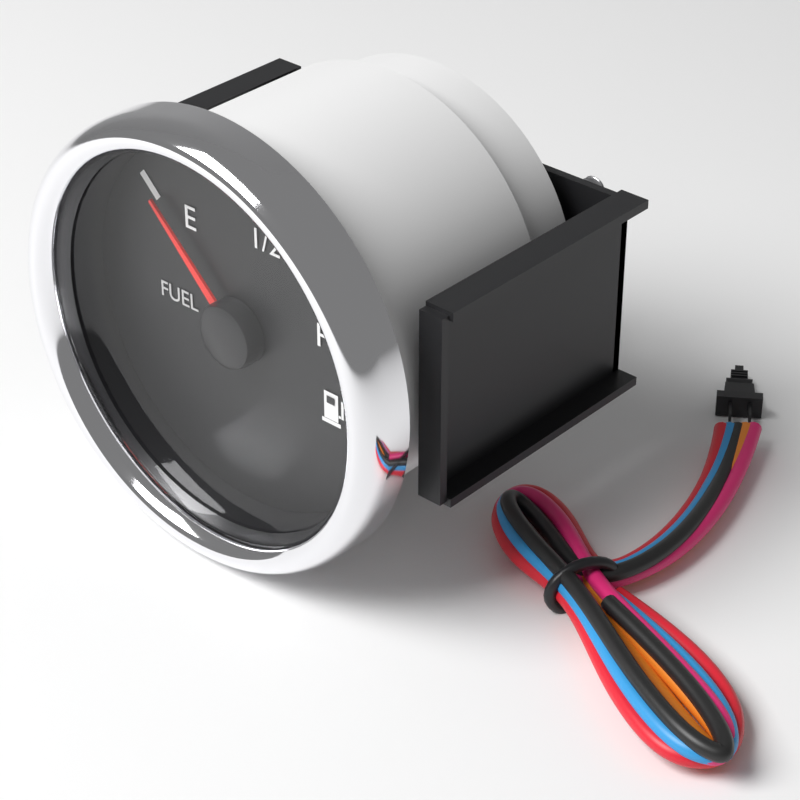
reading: 0.00 (no unit)
